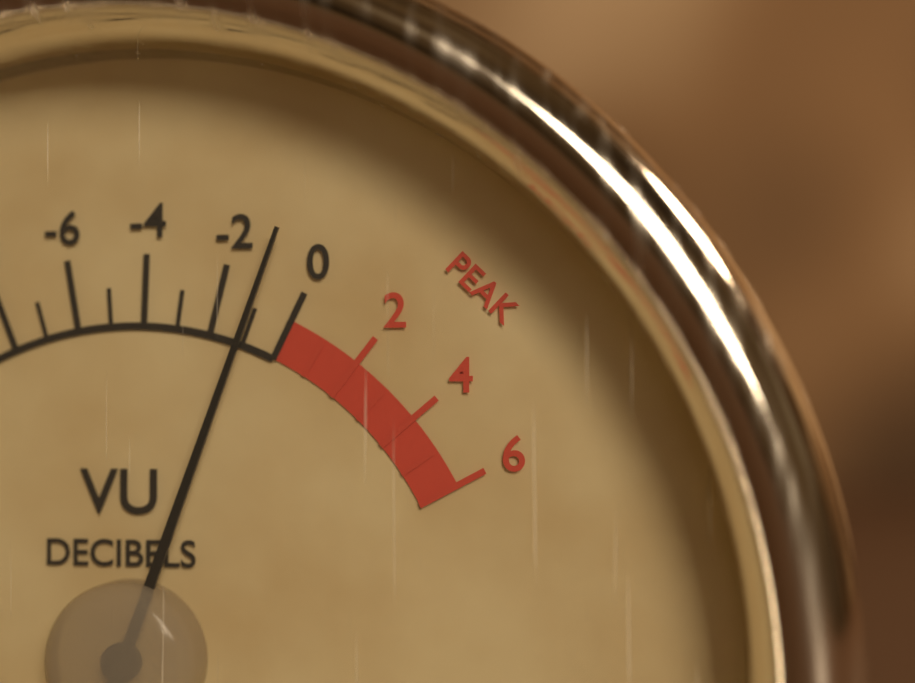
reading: -1 dB
